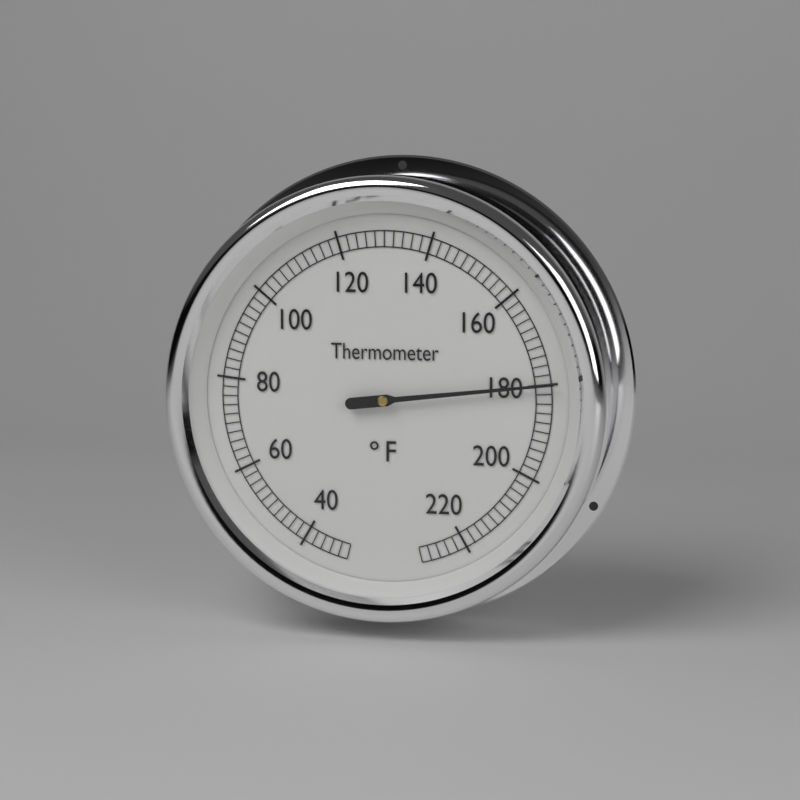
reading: 180 °F
